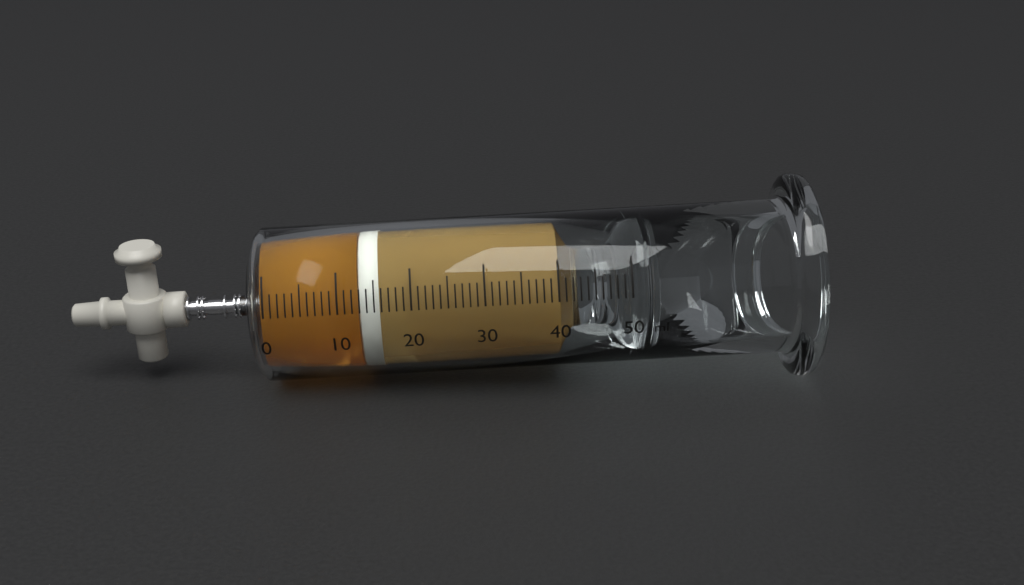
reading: 13 ml
